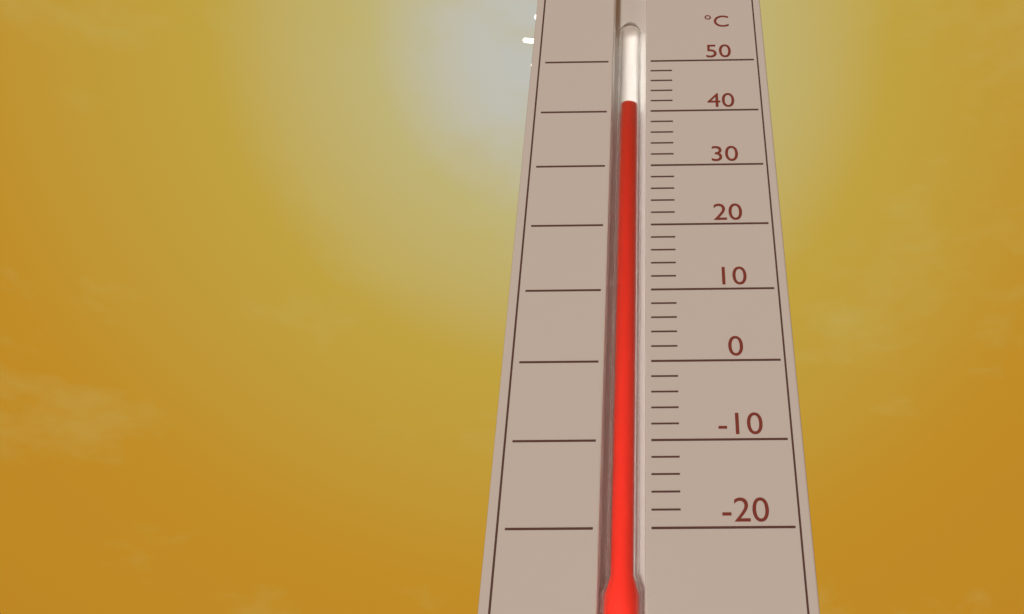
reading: 42 °C
